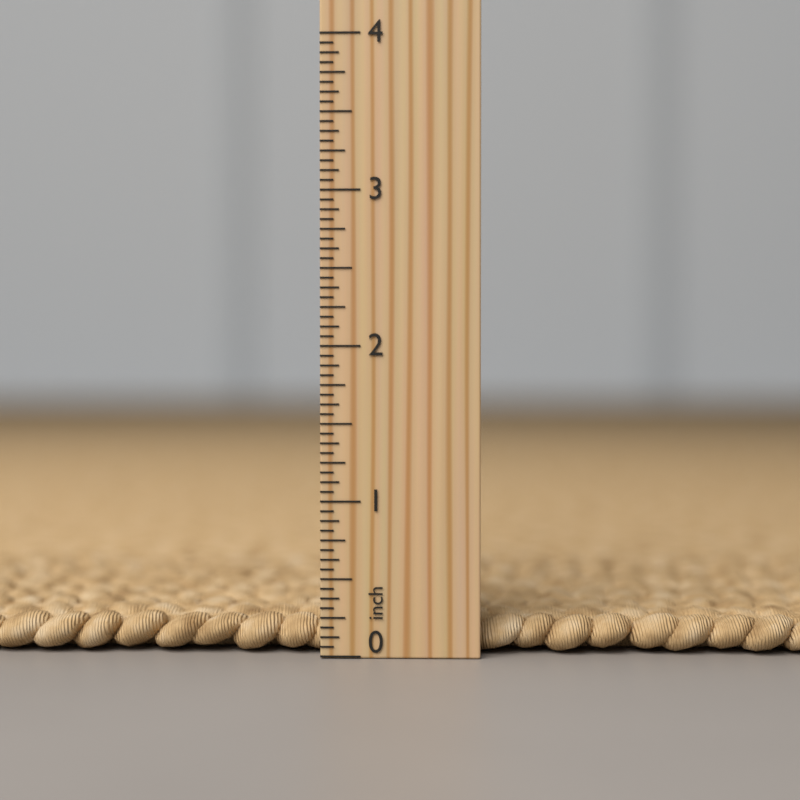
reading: 0.2500 inch
